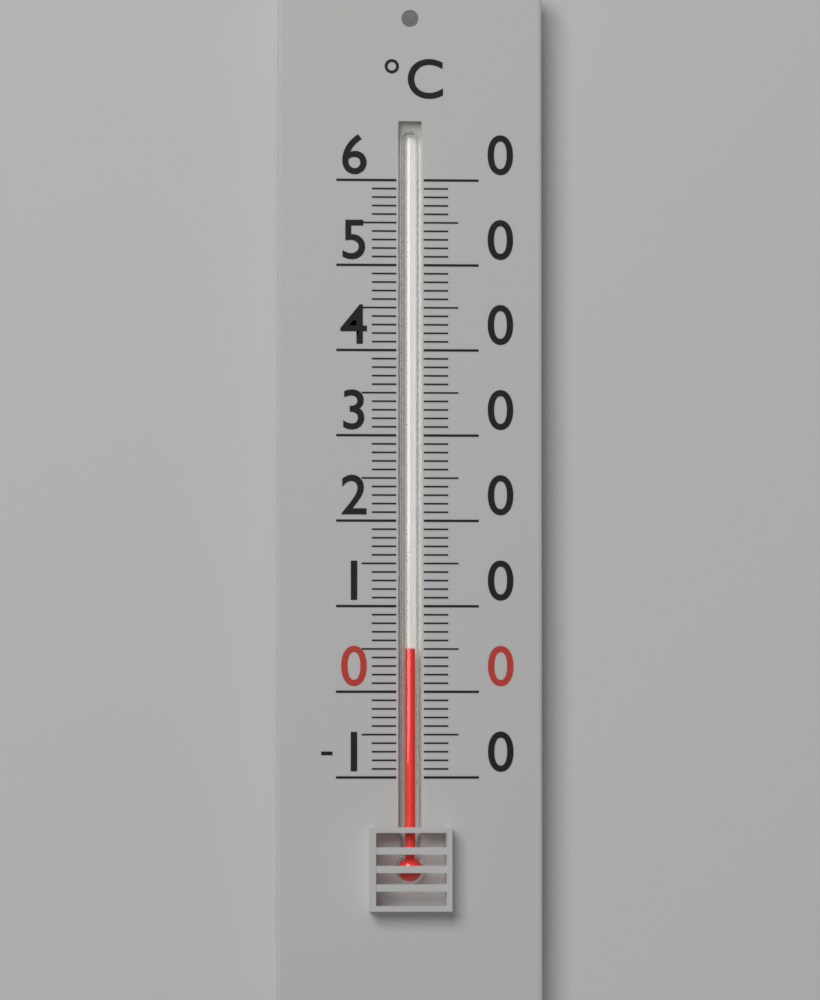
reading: 5 °C
